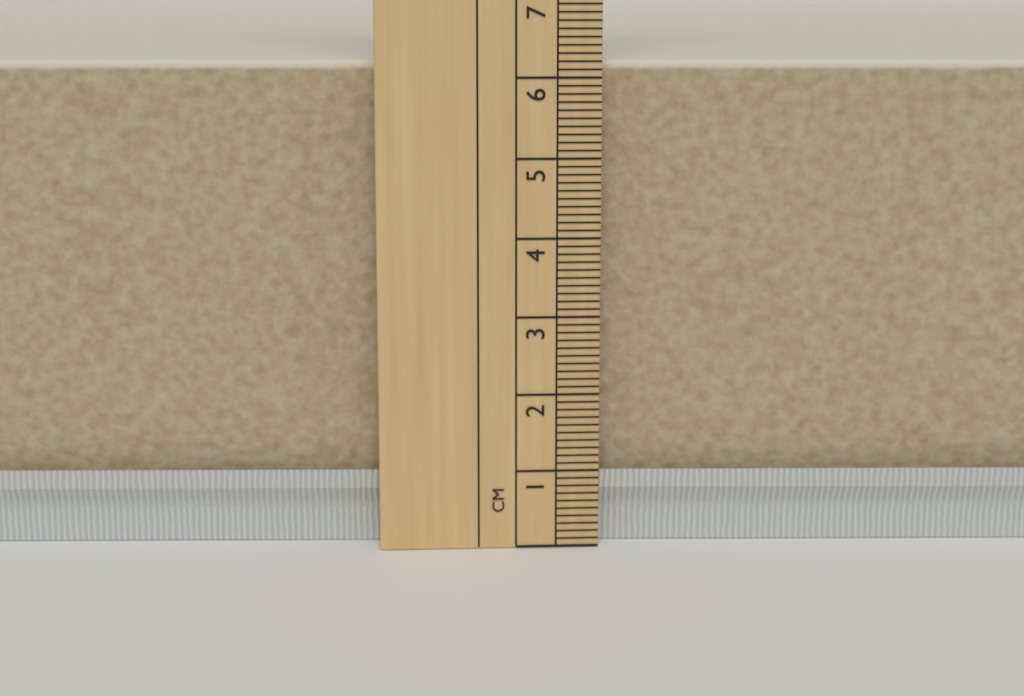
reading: 6.2 cm
